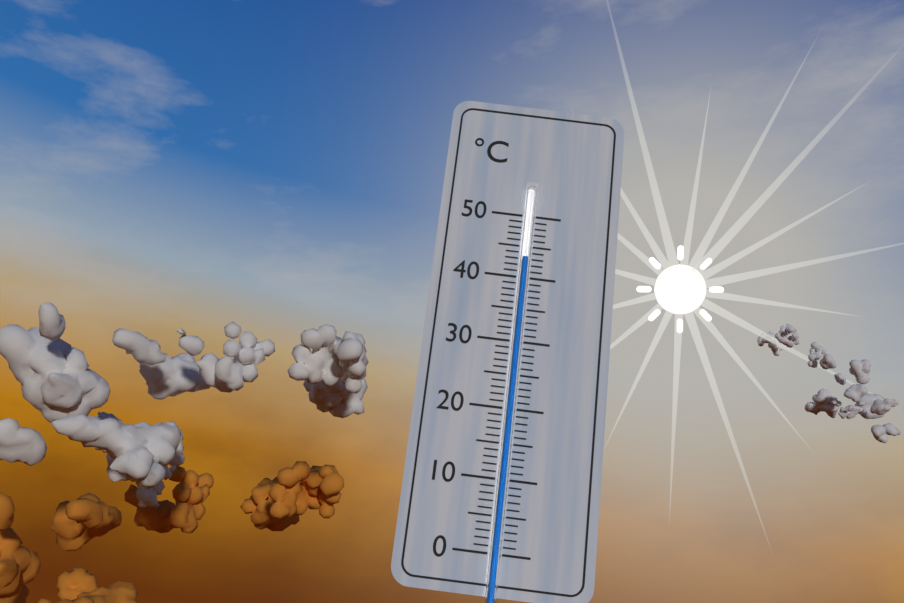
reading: 43 °C
